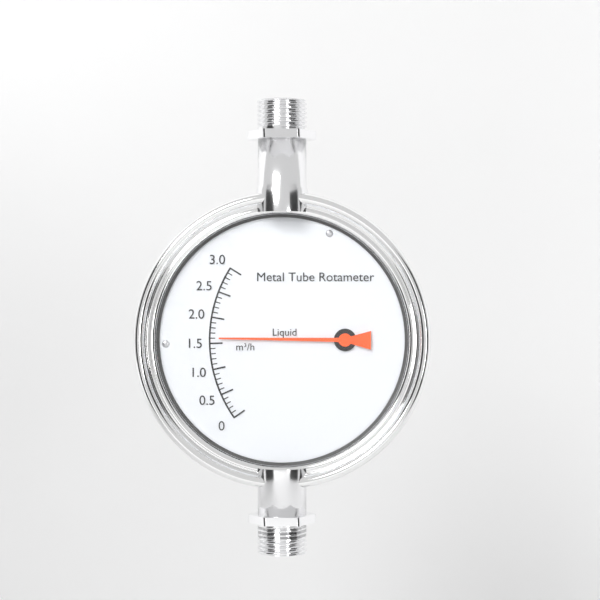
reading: 1.6 m³/h
